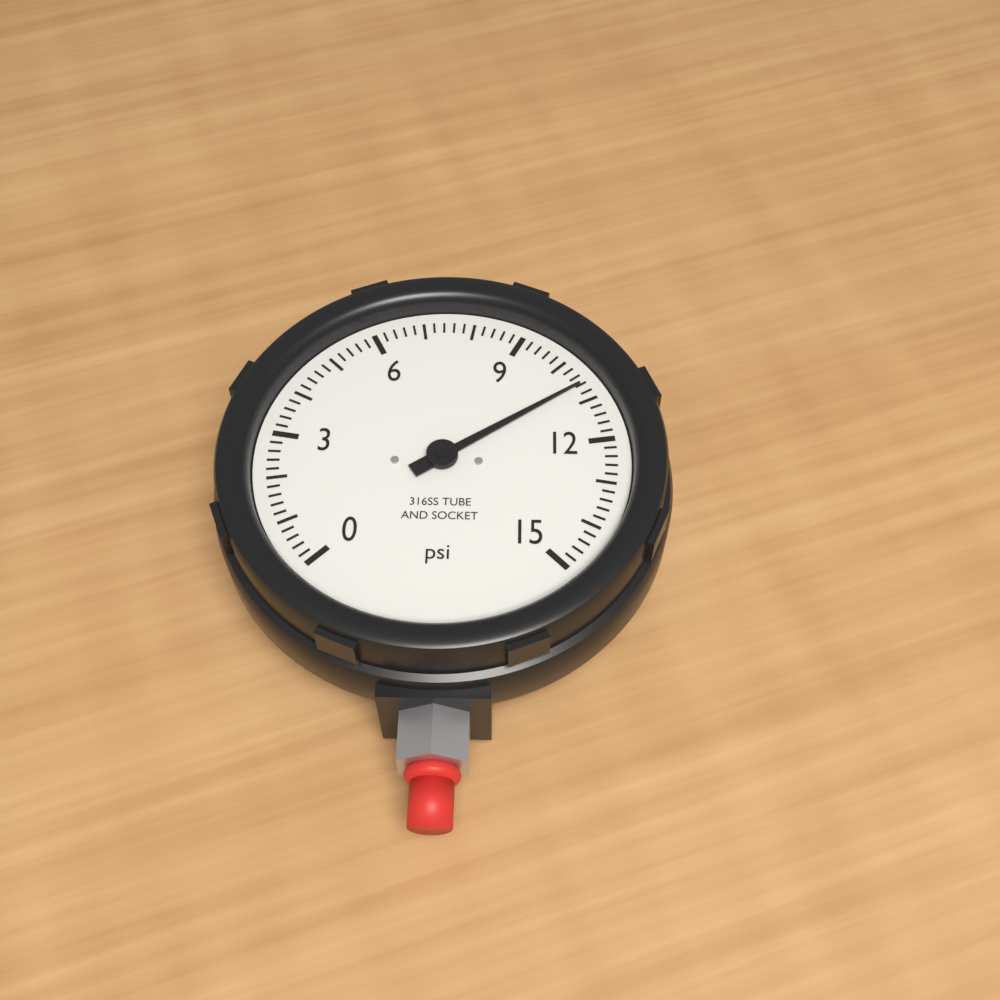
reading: 10.6 psi
